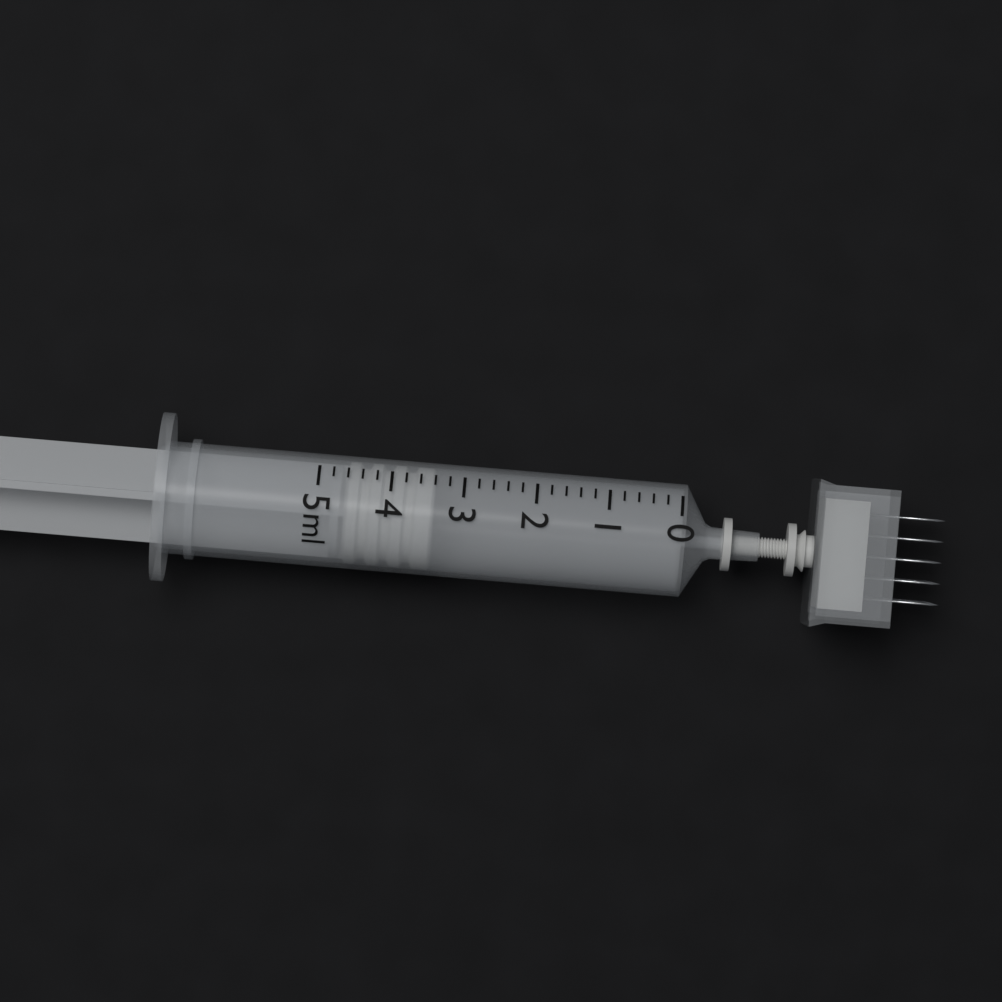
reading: 3.4 ml
